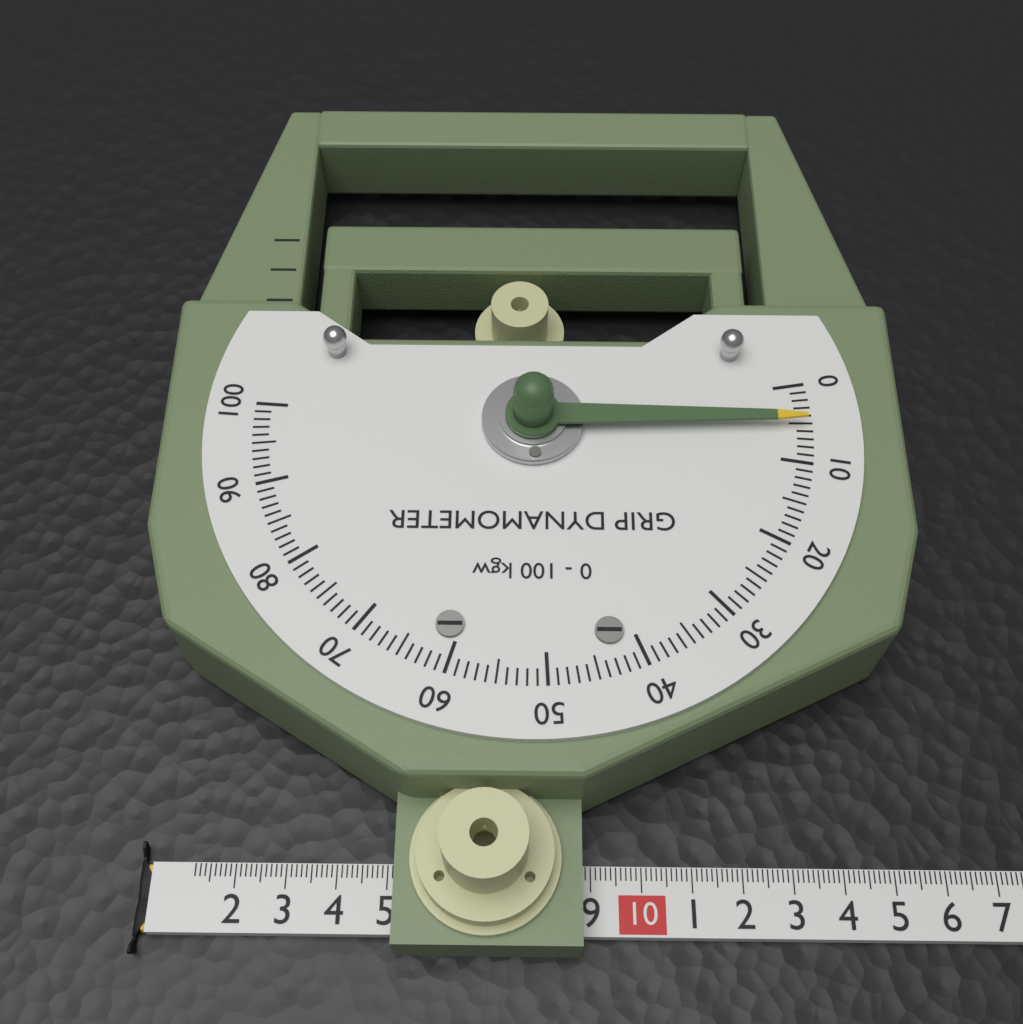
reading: 5 kgw
